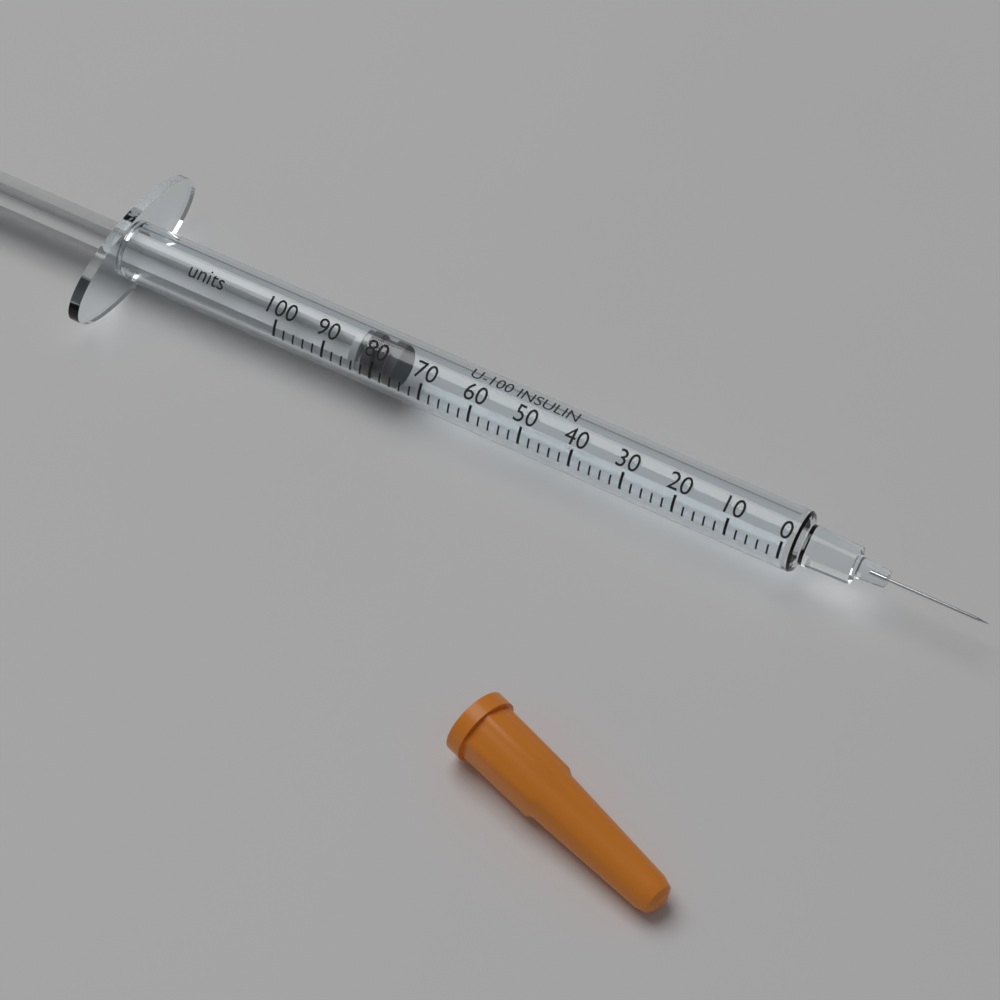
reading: 76 units
